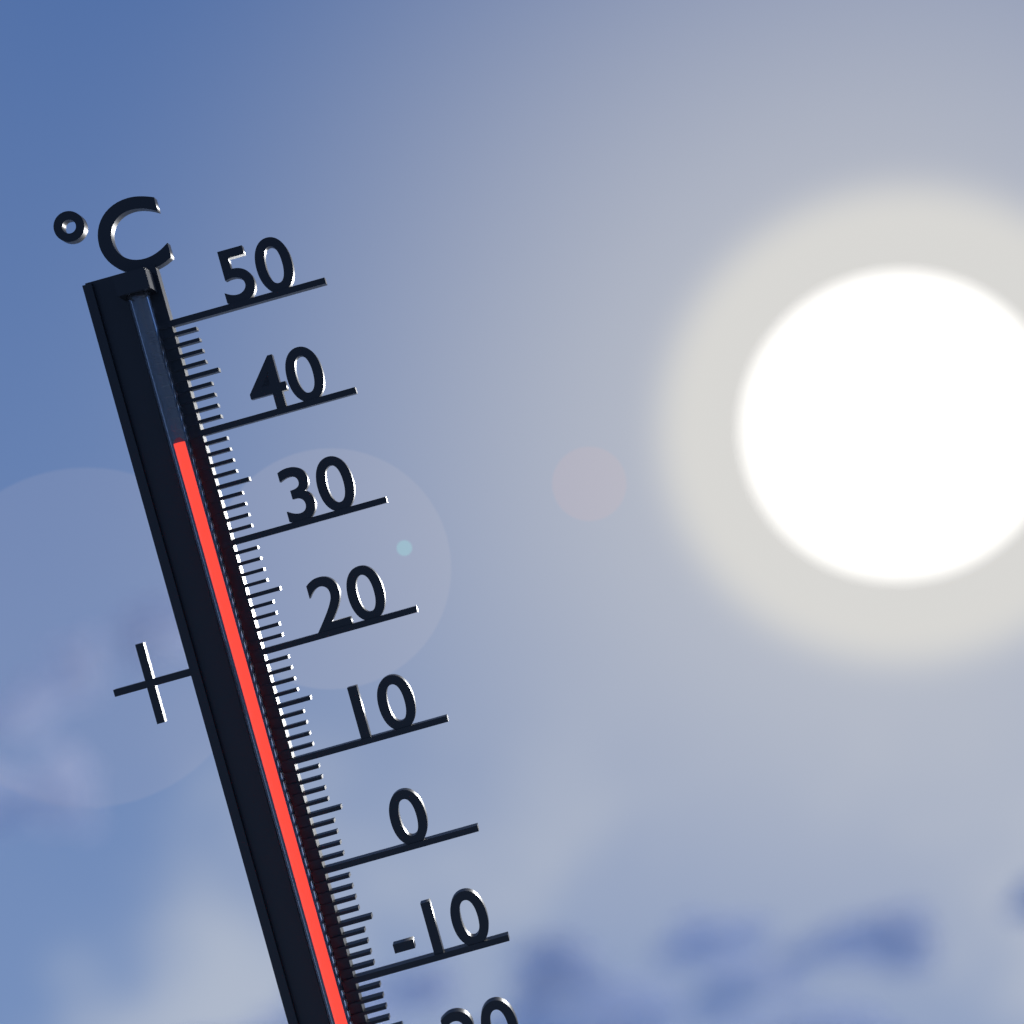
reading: 39.5 °C
